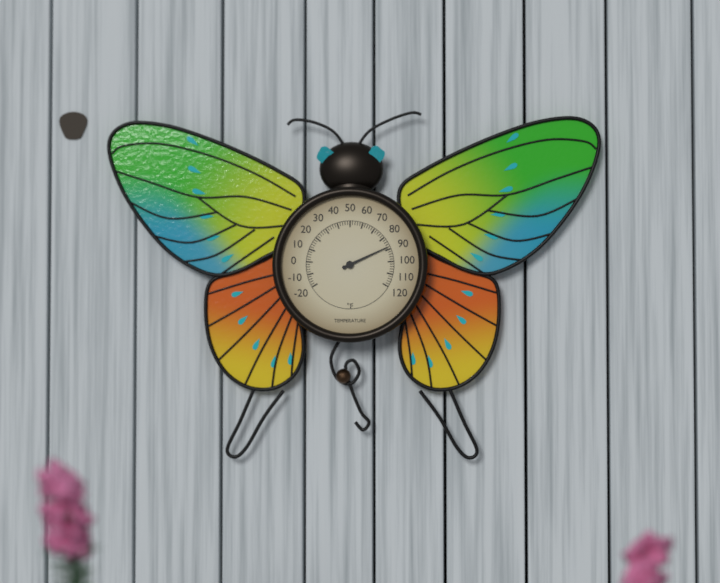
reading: 88 °F
